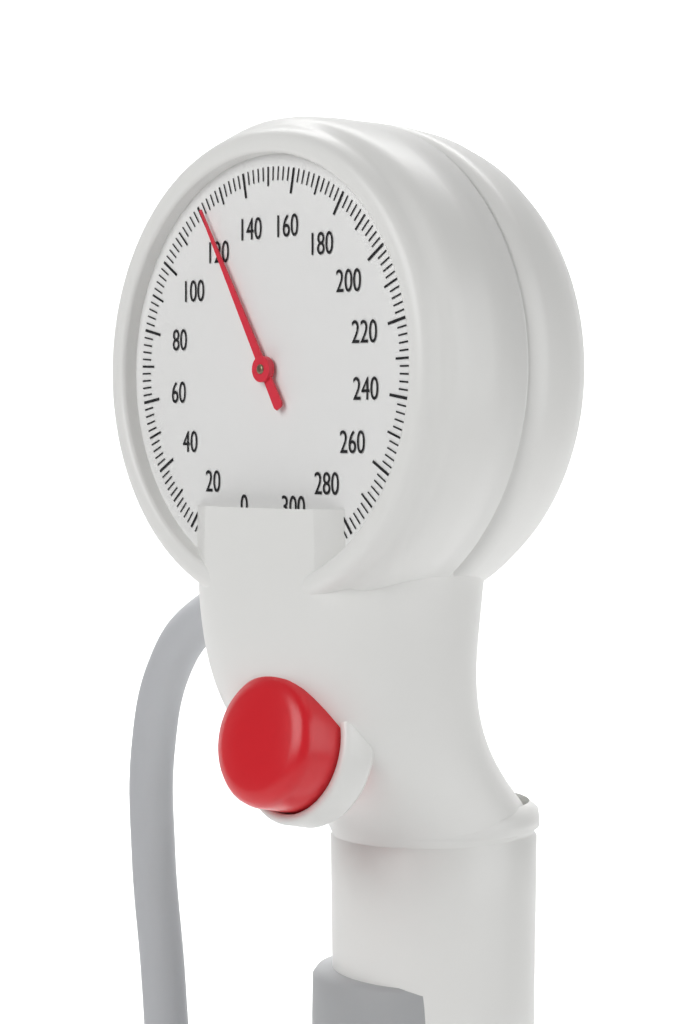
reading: 122 mmHg
